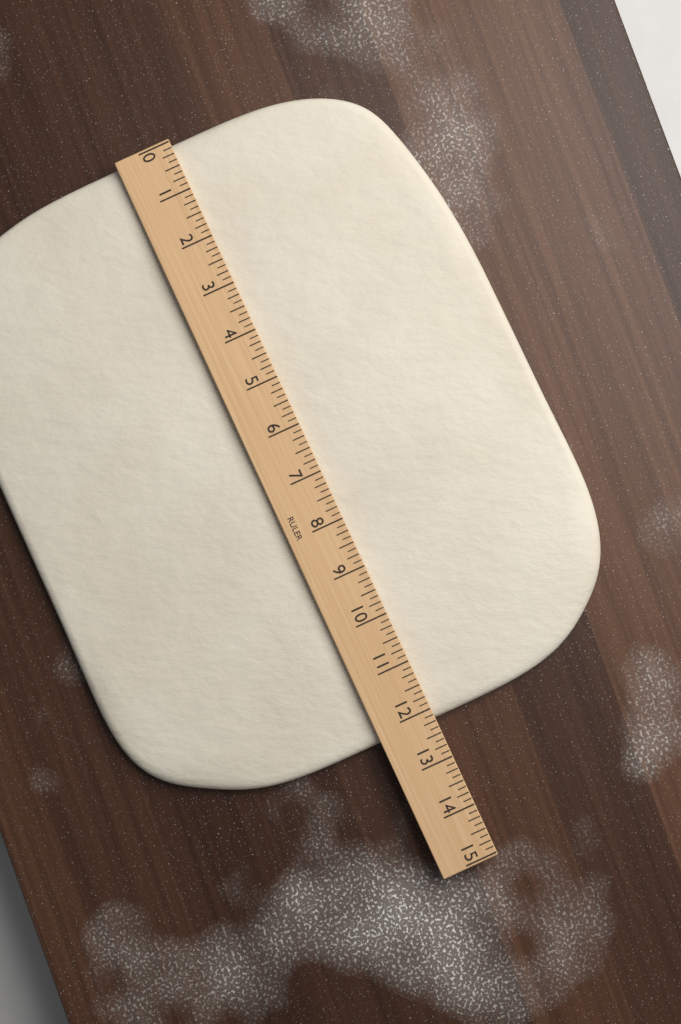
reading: 12.250 (no unit)
